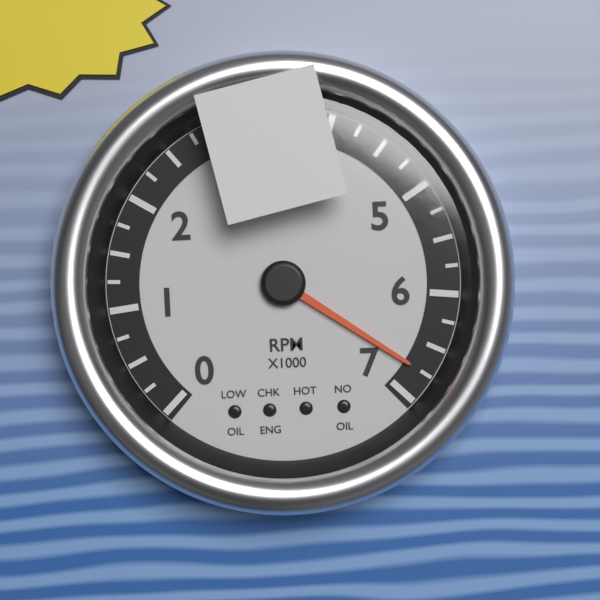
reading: 6750 RPM
